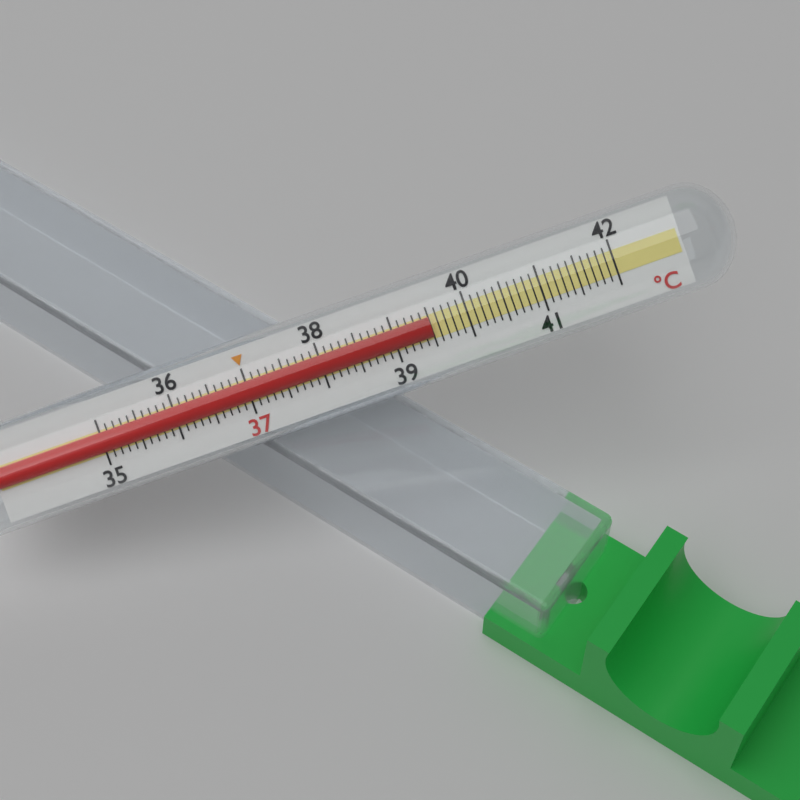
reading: 39.5 °C
